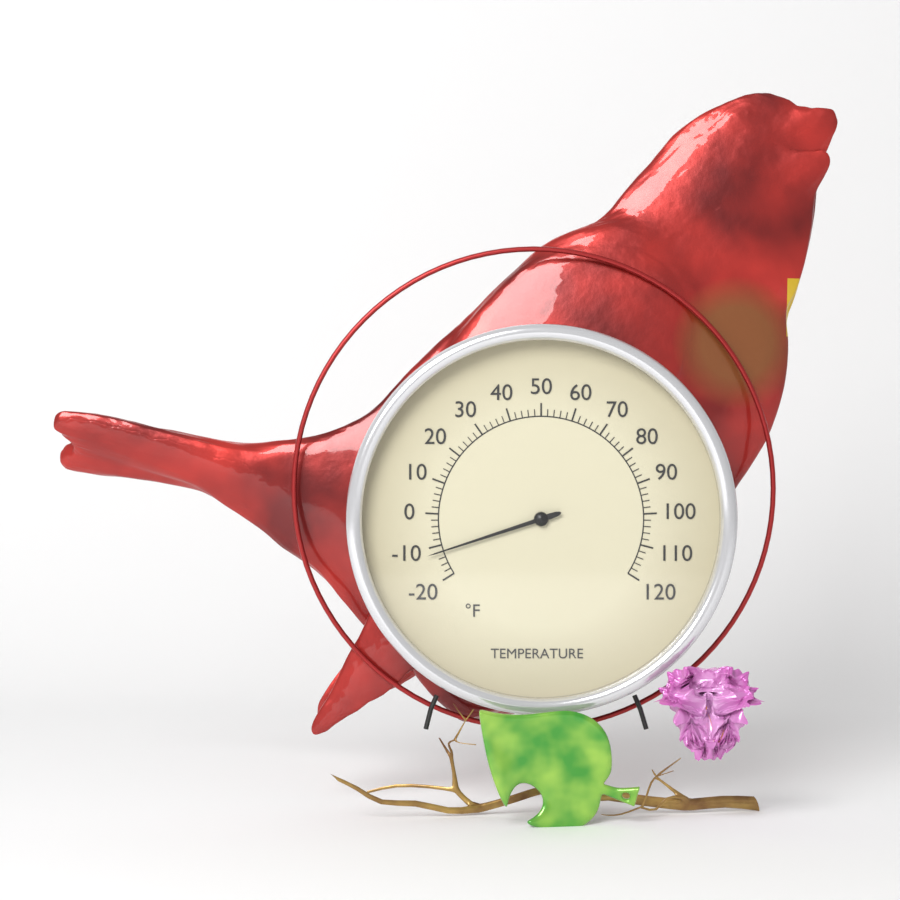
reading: -12 °F
